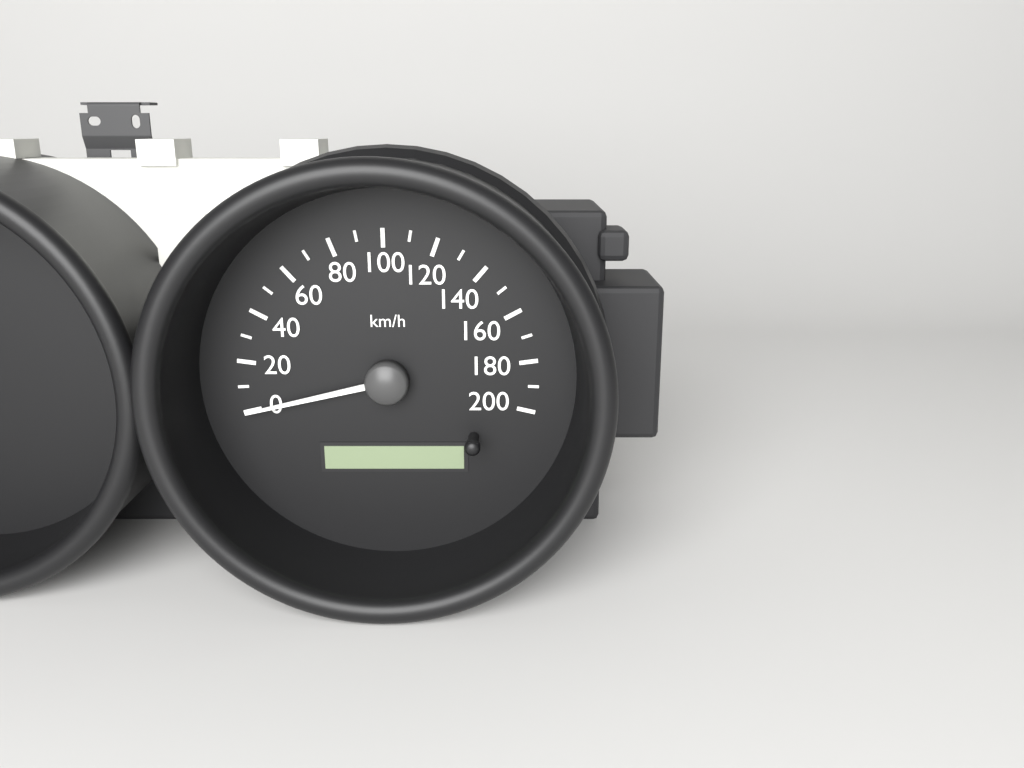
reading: 0 km/h
